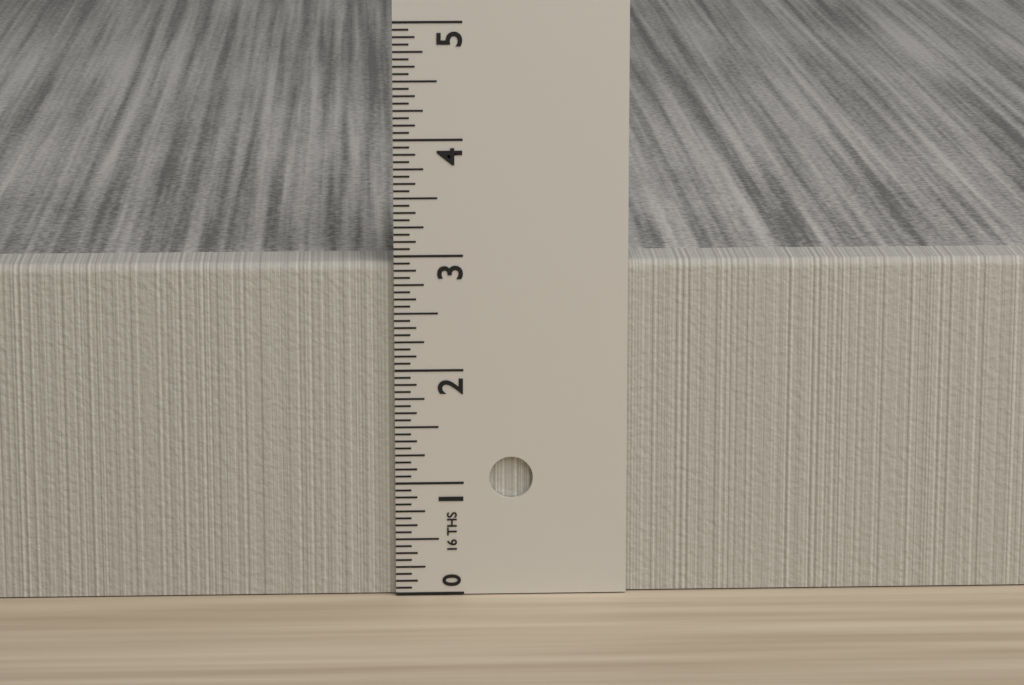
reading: 2.9375 in
